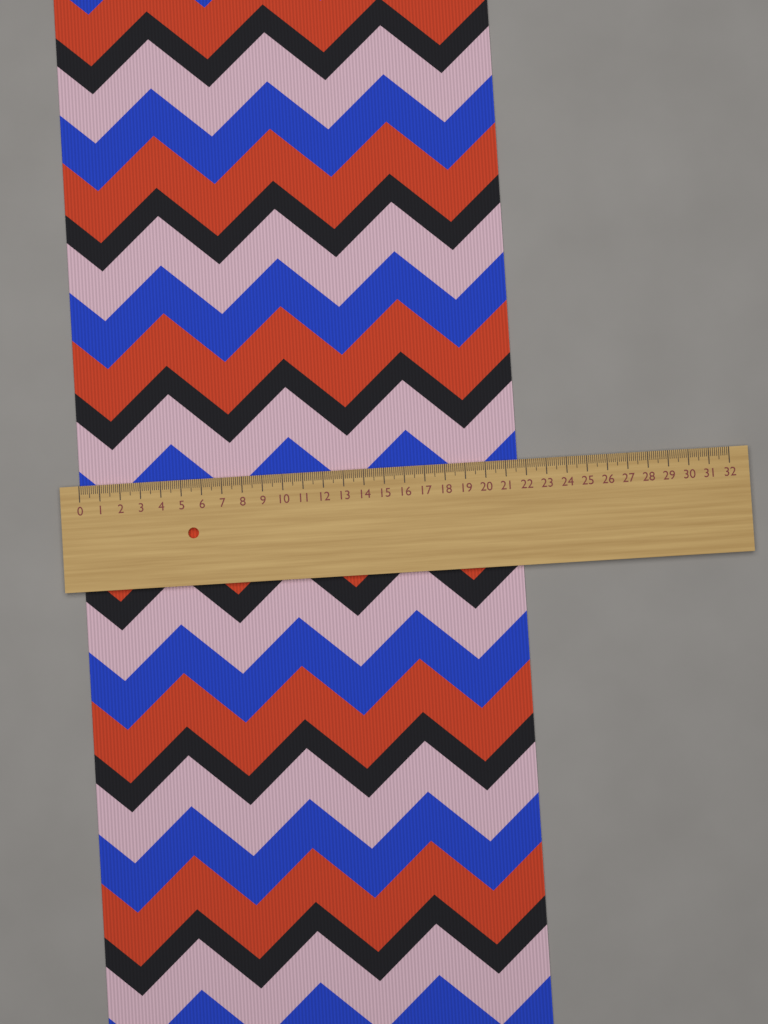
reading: 21.6 (no unit)
